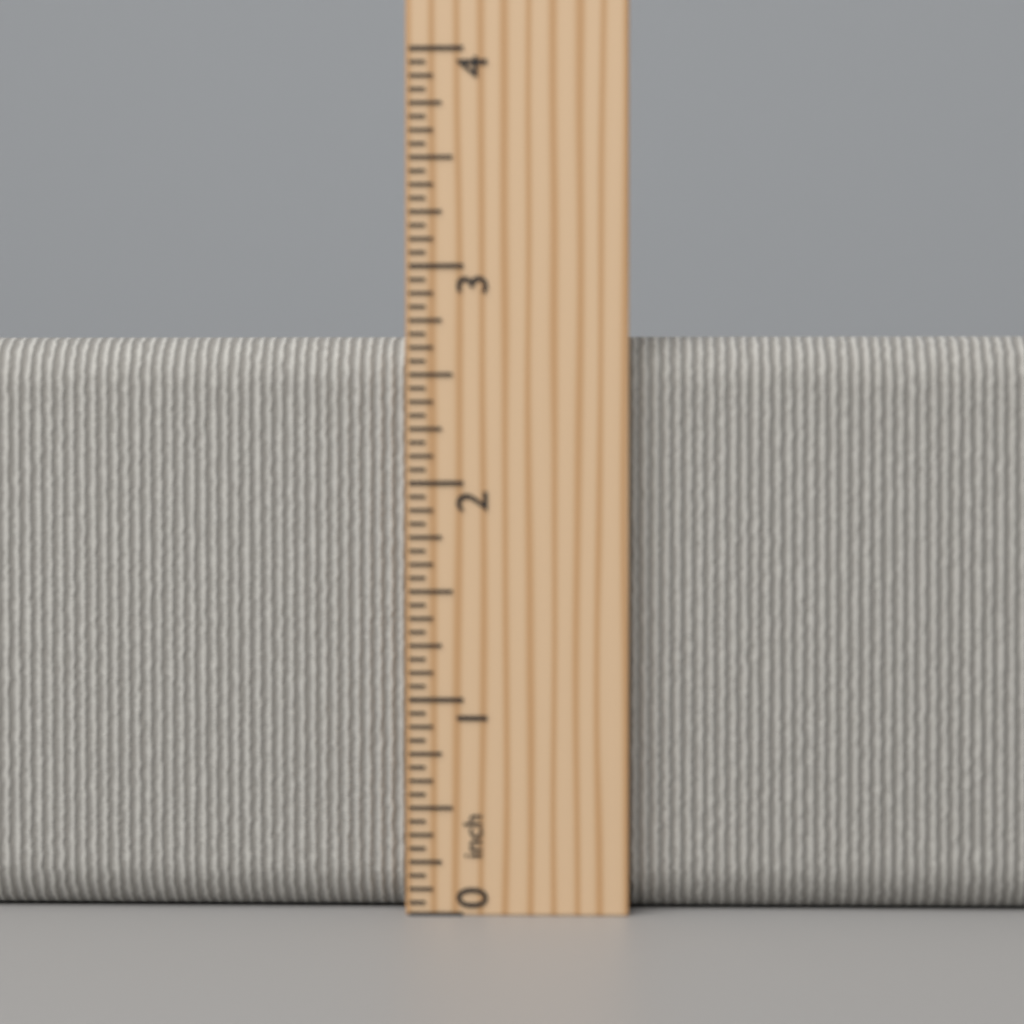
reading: 2.6875 inch
